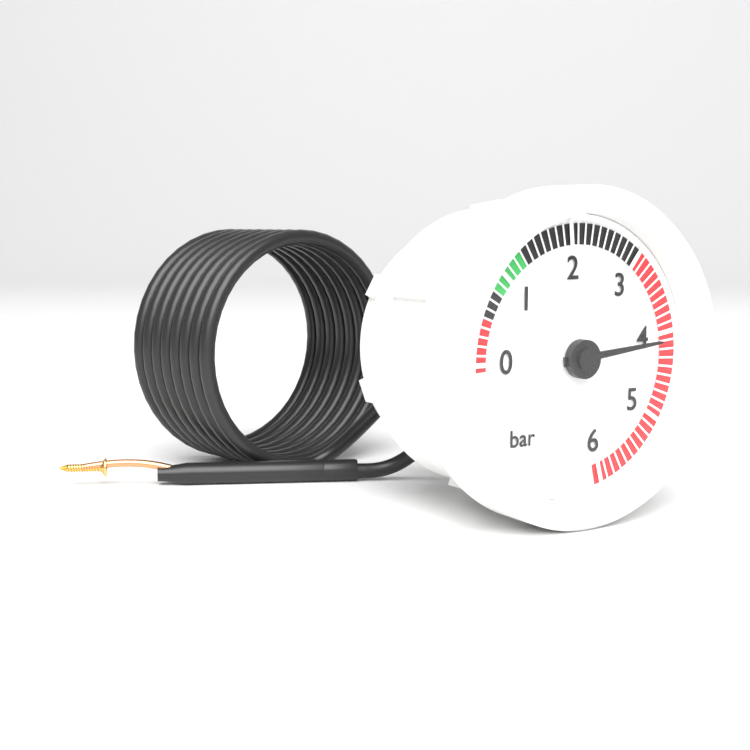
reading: 4.1 bar
